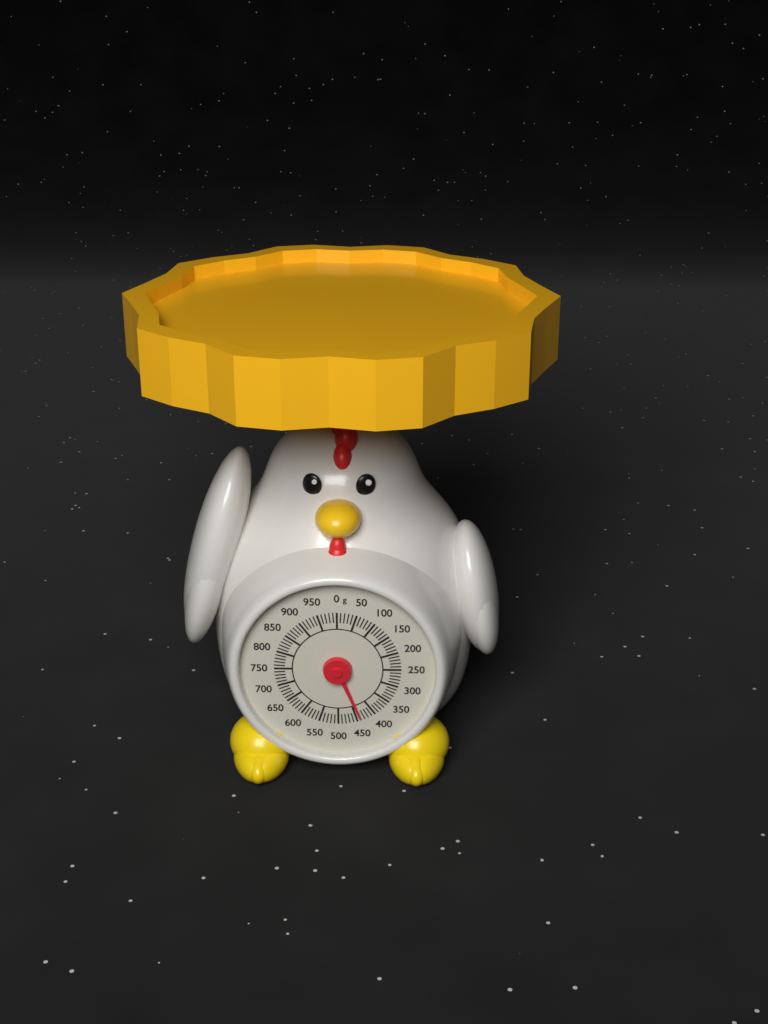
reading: 440 g
